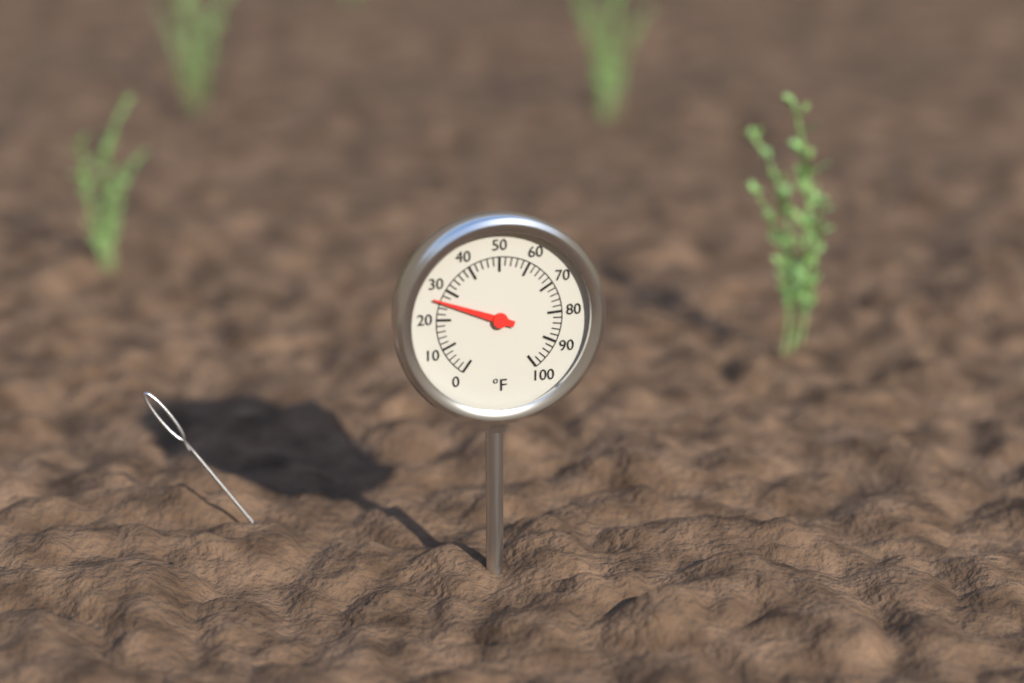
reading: 26 °F
